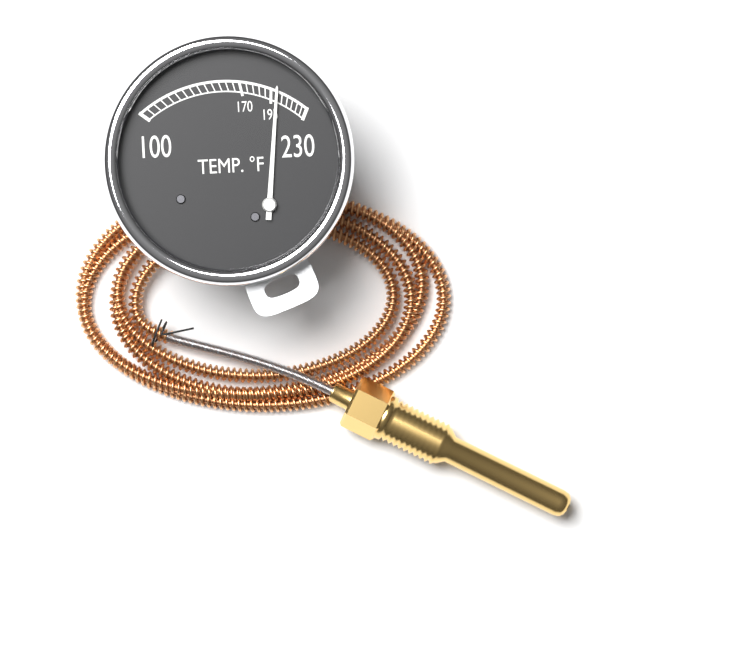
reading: 200 °F
